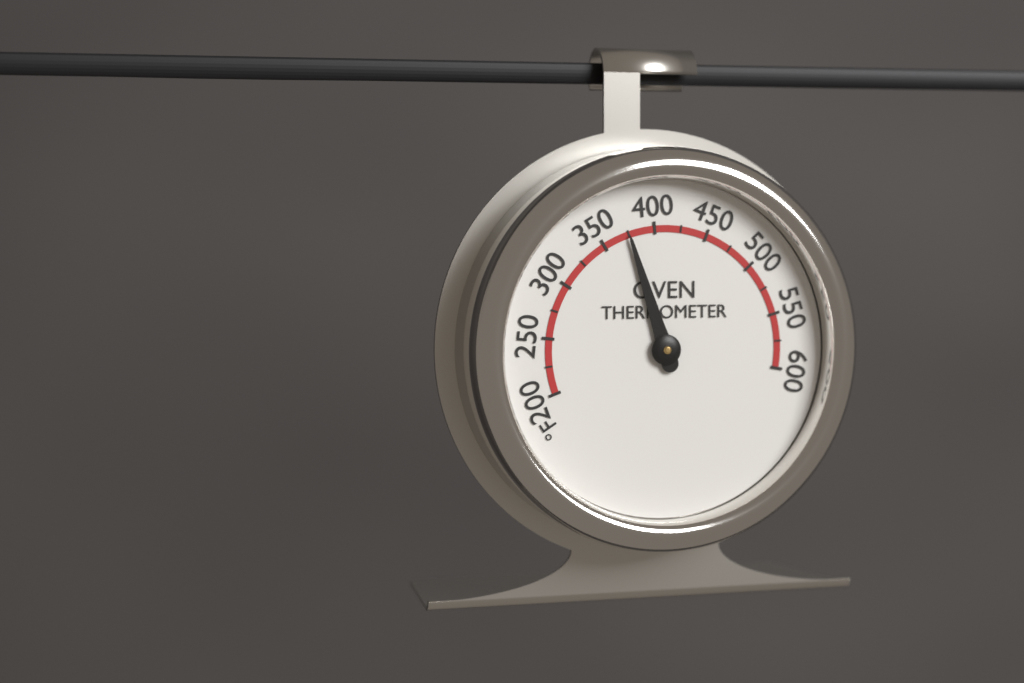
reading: 375 °F
